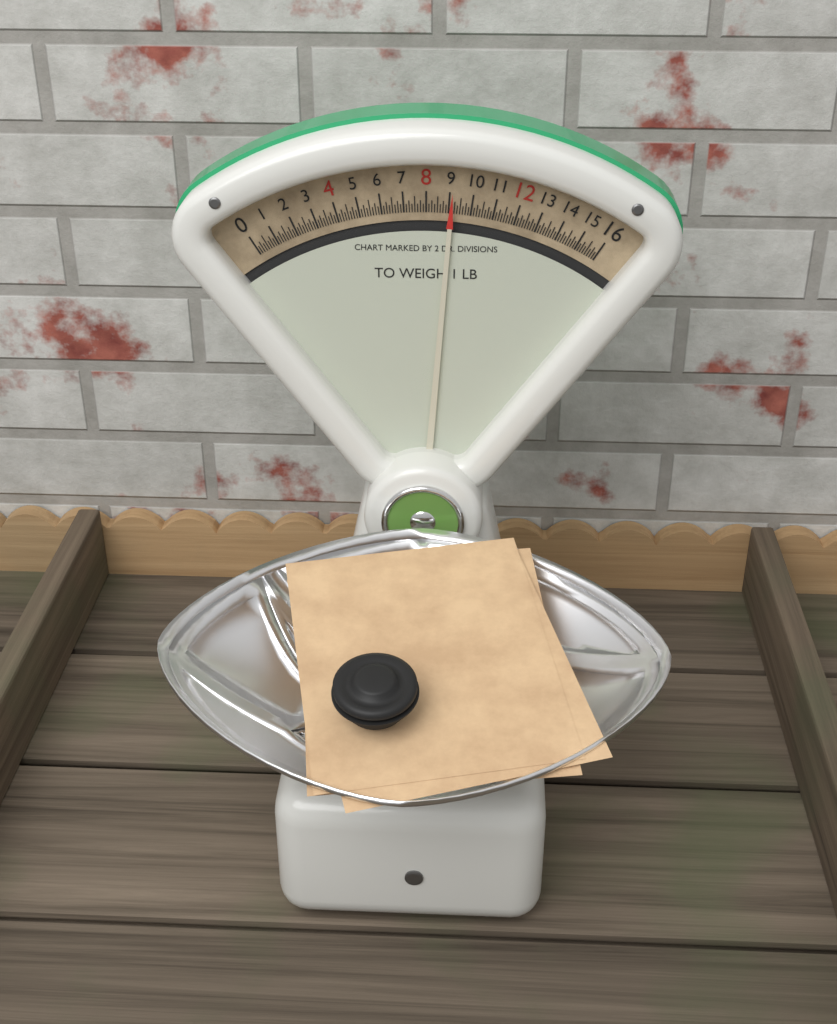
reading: 9.125 oz
